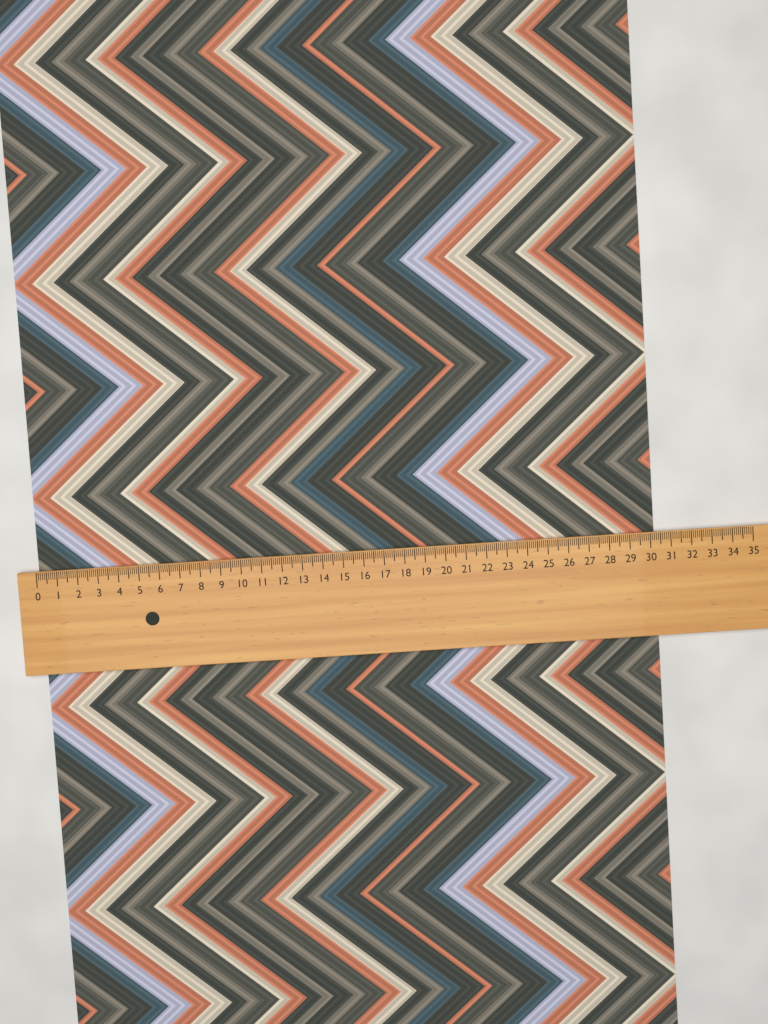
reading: 30.3 (no unit)
